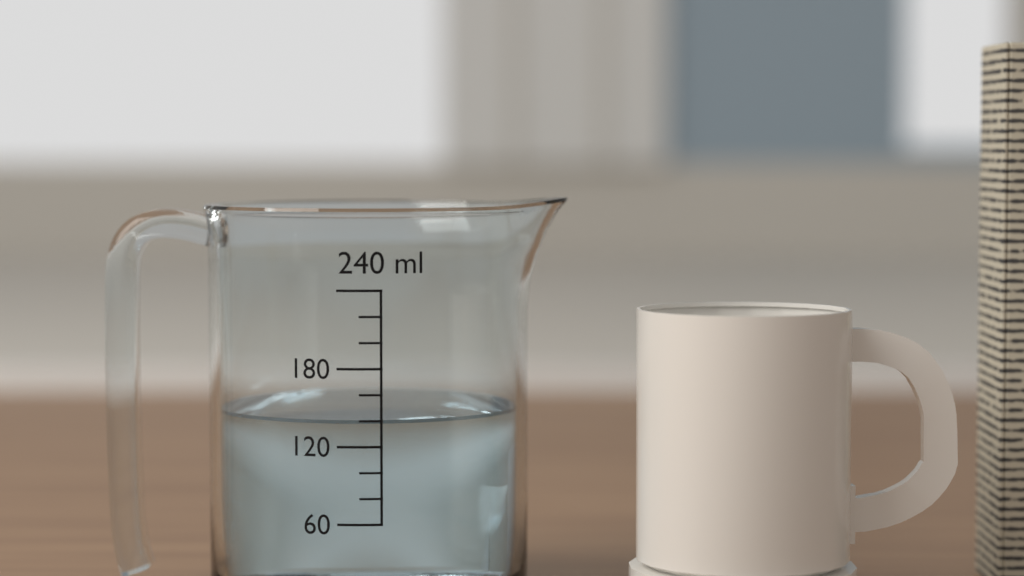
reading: 140 ml
